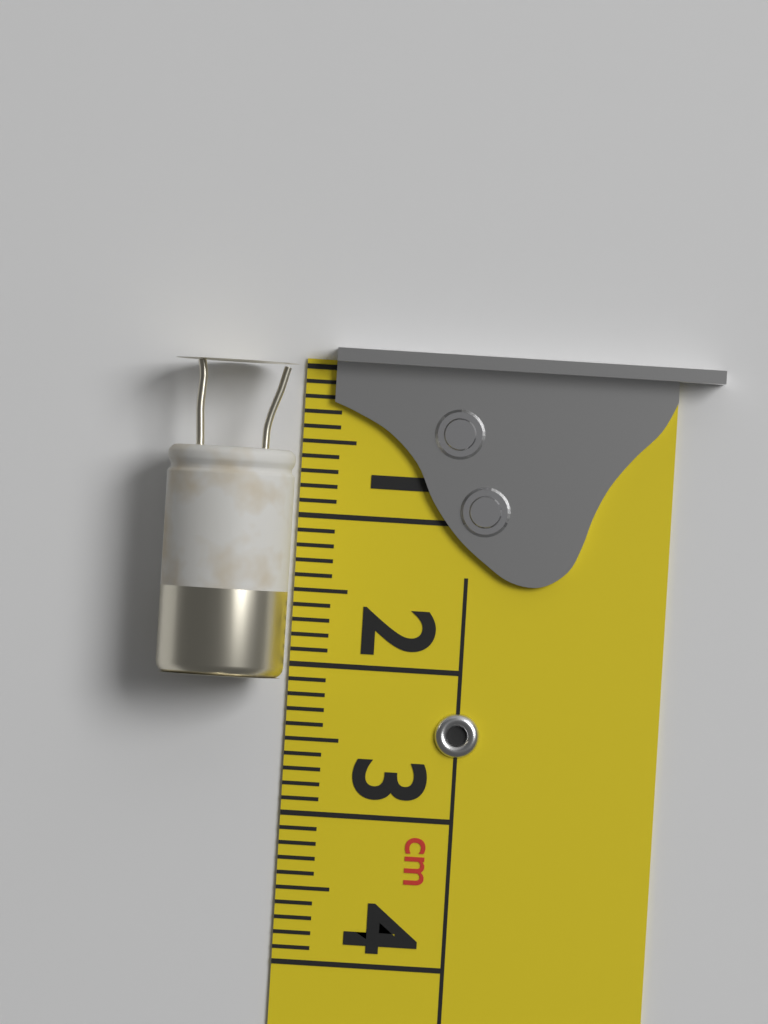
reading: 2.1 cm
